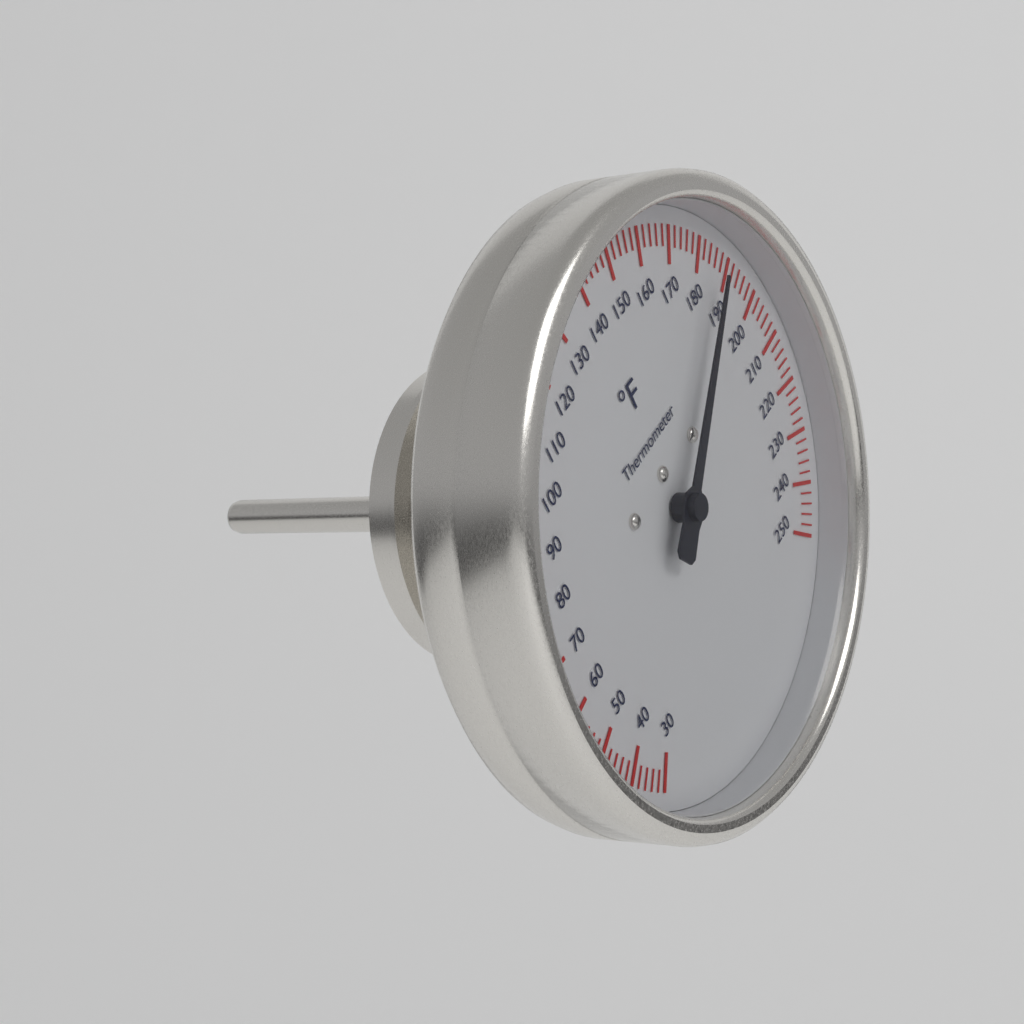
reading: 186 °F
